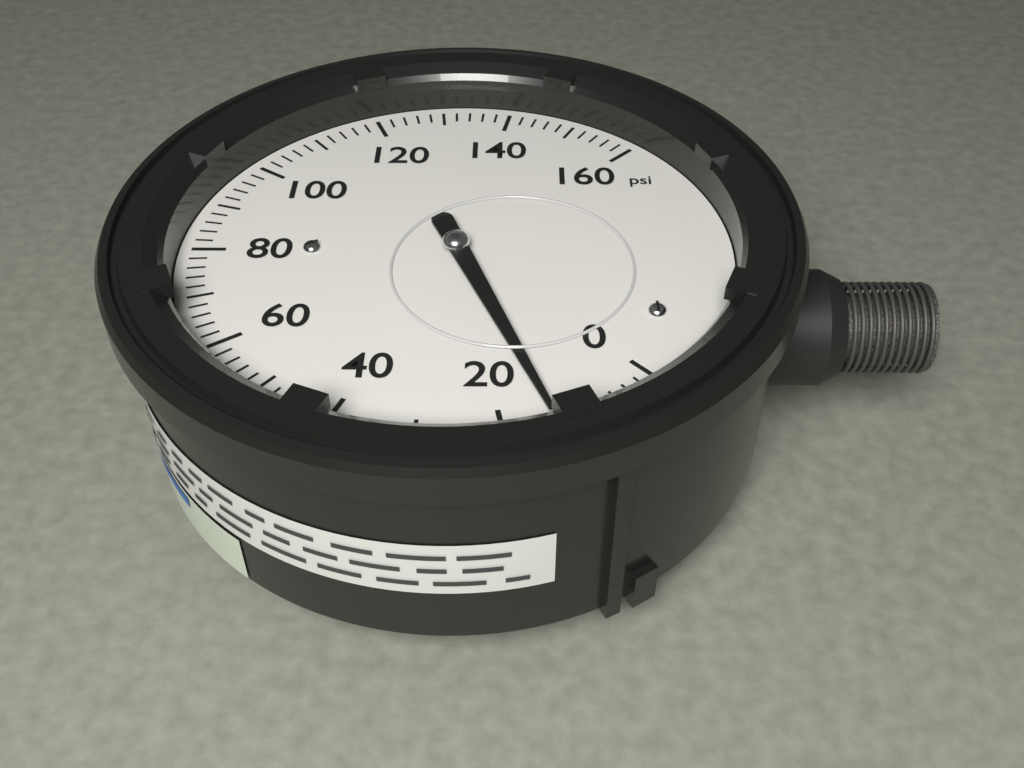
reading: 14 psi
